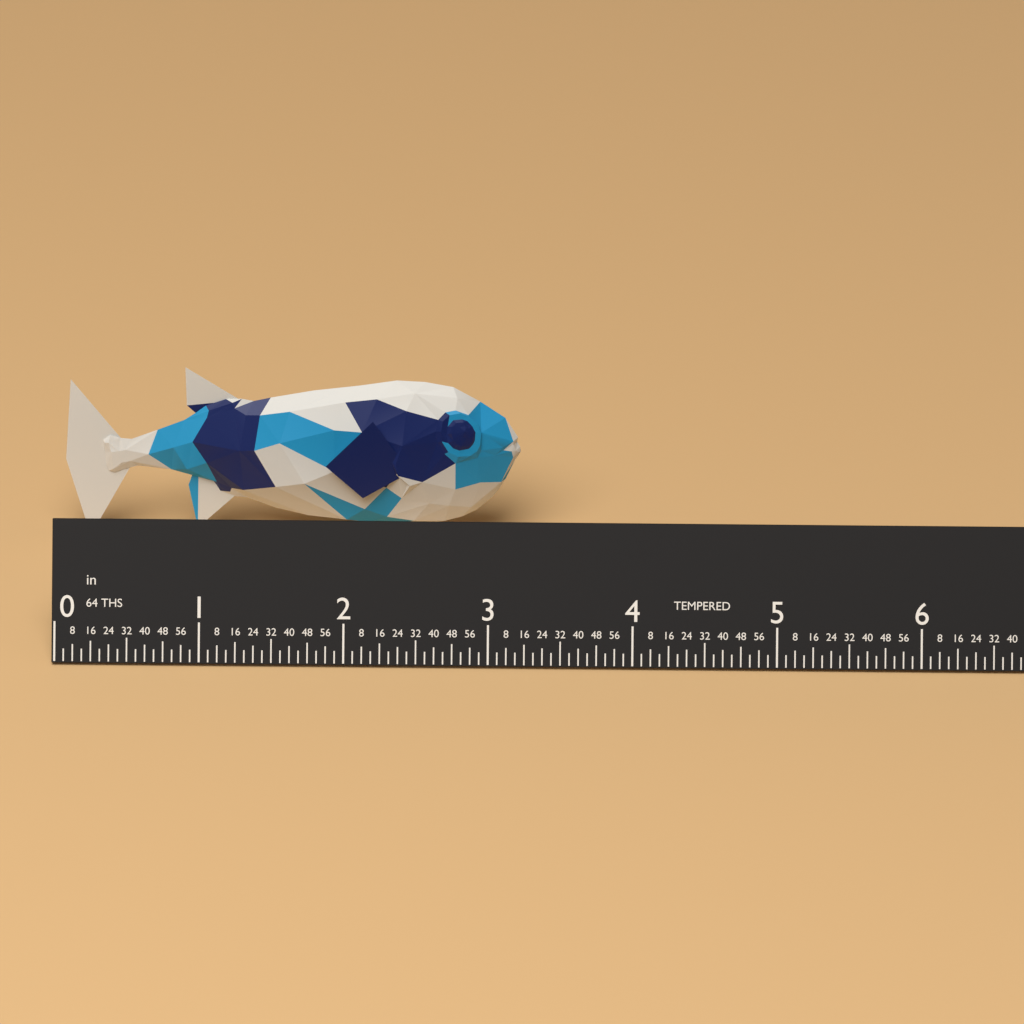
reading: 3.1875 in
